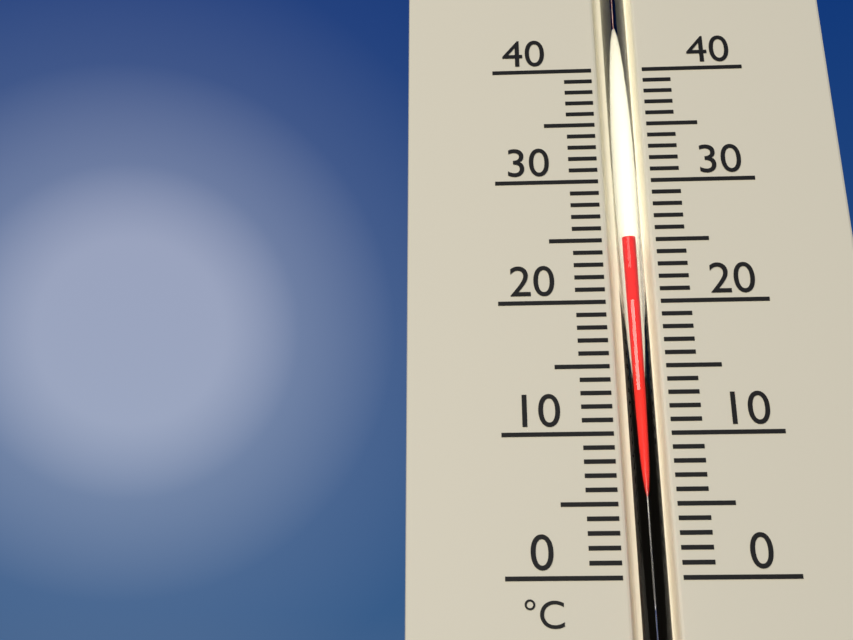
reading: 25 °C
